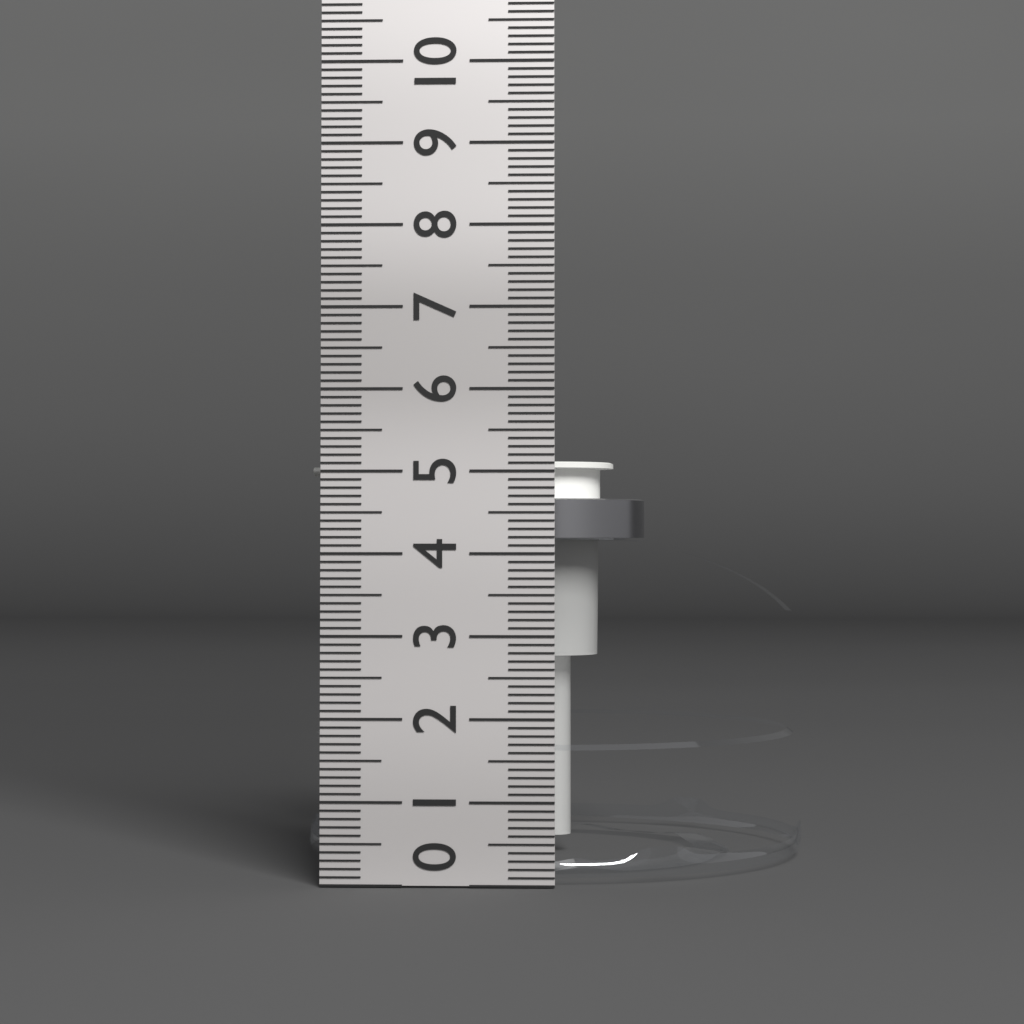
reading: 5.2 cm
